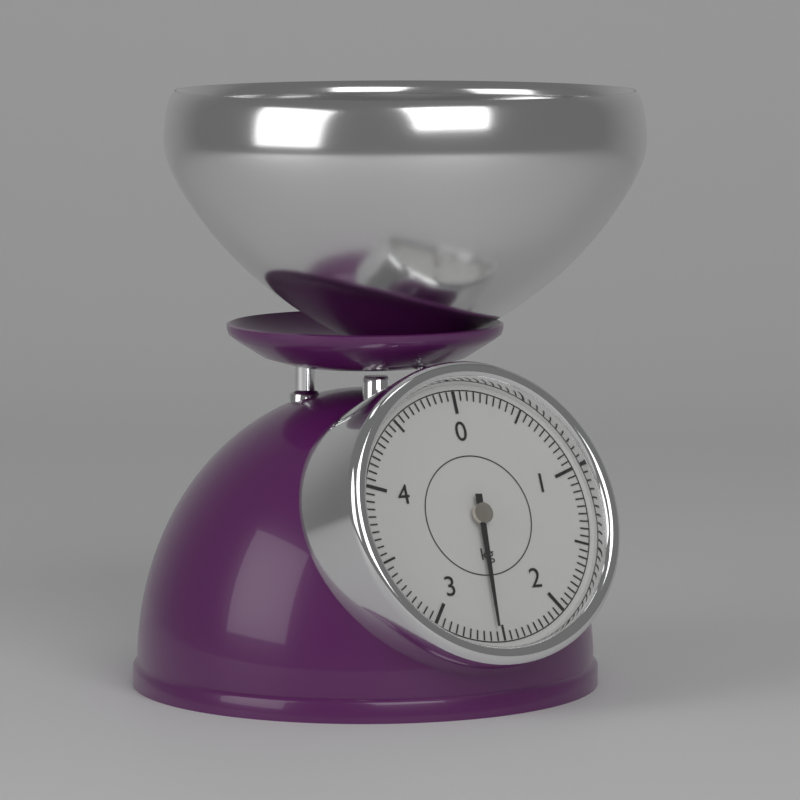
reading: 2.55 kg
